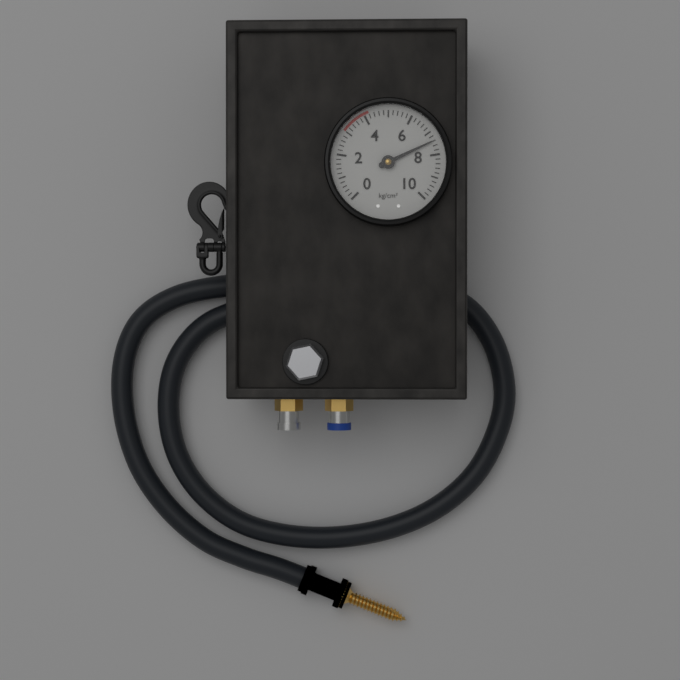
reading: 7.4 kg/cm²
